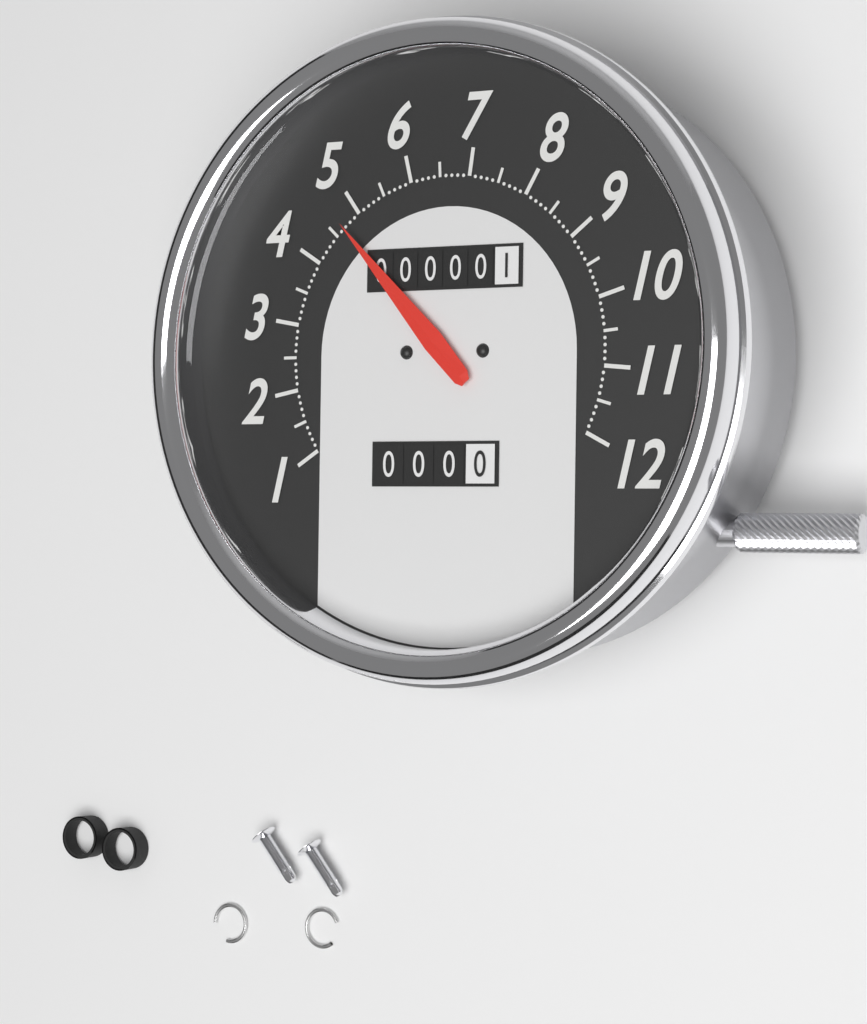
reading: 4.7 (no unit)
